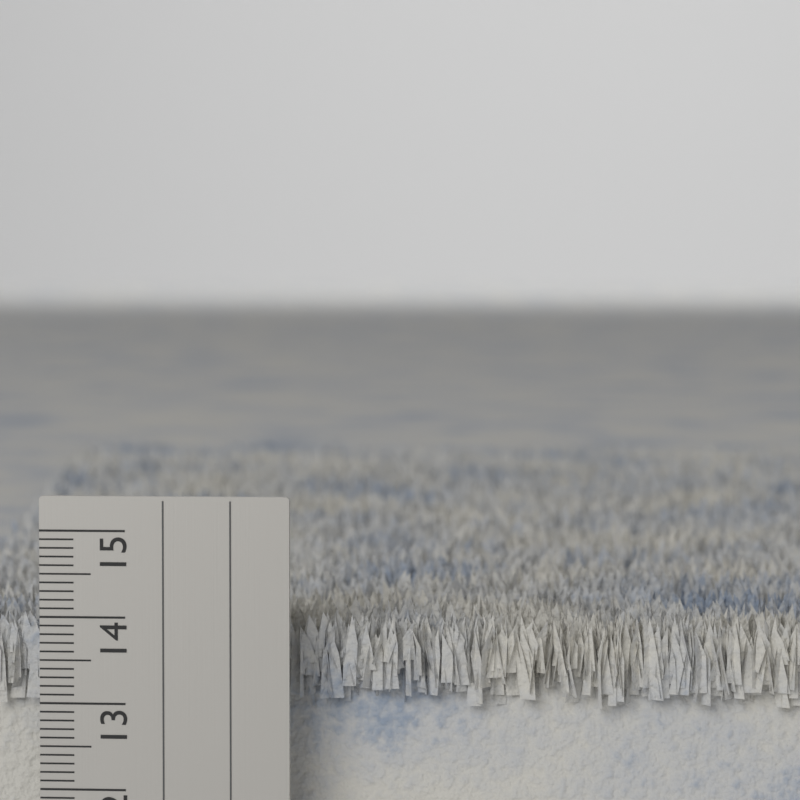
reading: 14.0 cm
